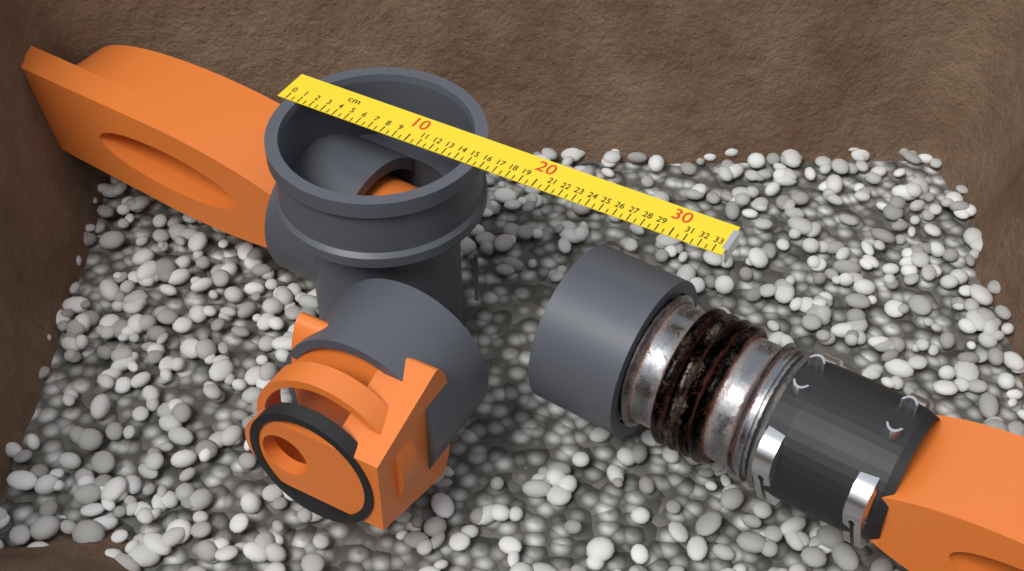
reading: 15.5 cm
